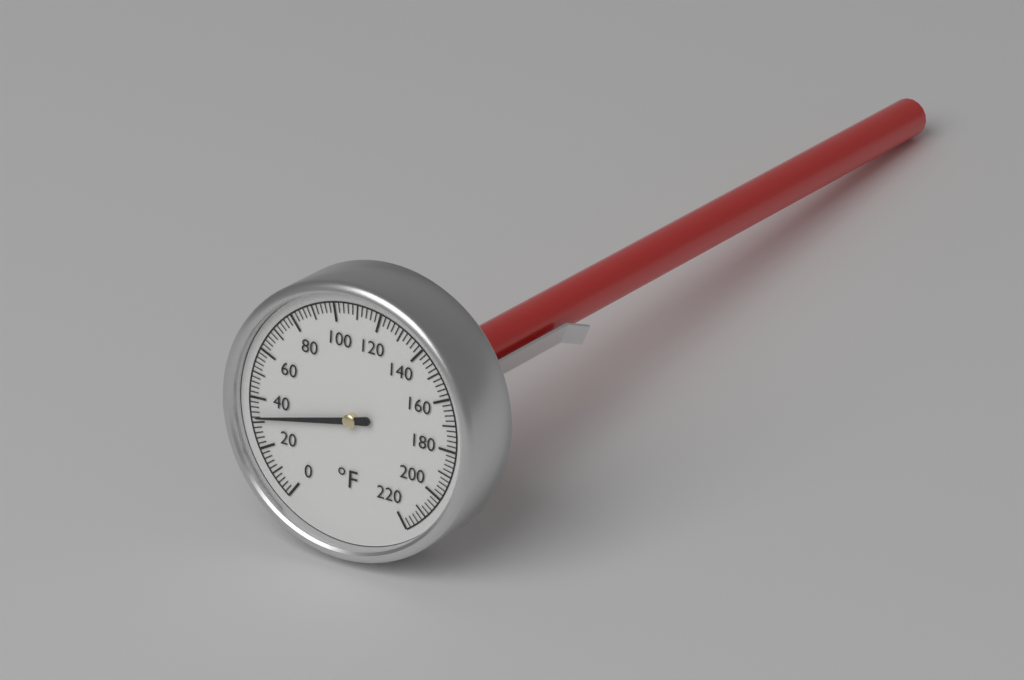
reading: 32 °F
